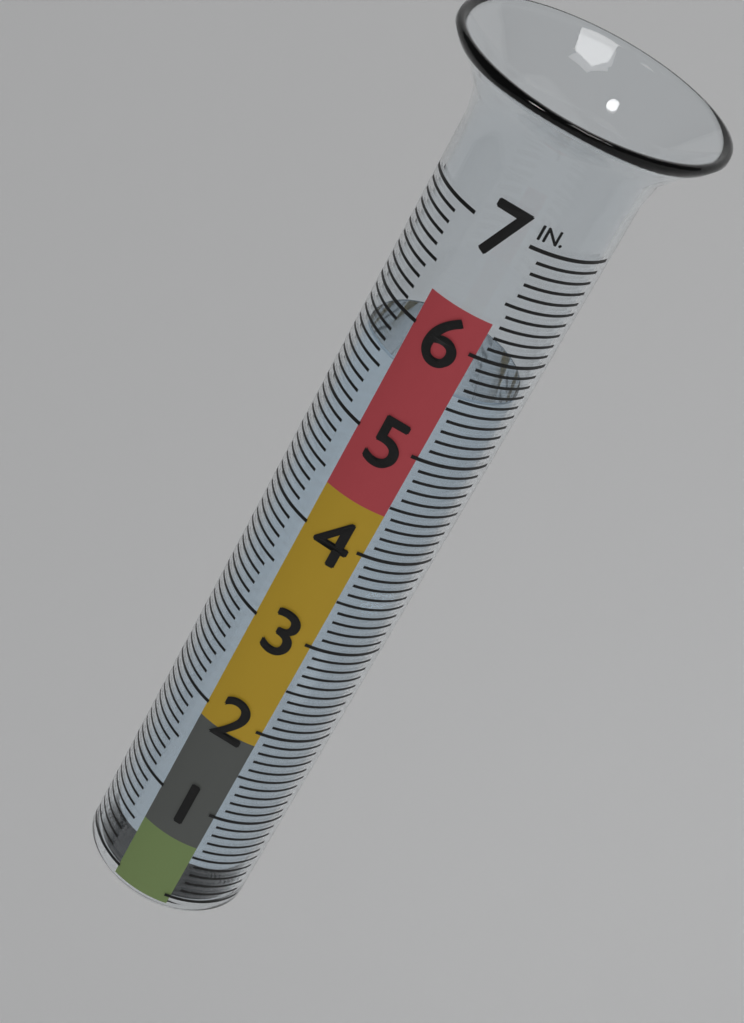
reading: 5.6 in
